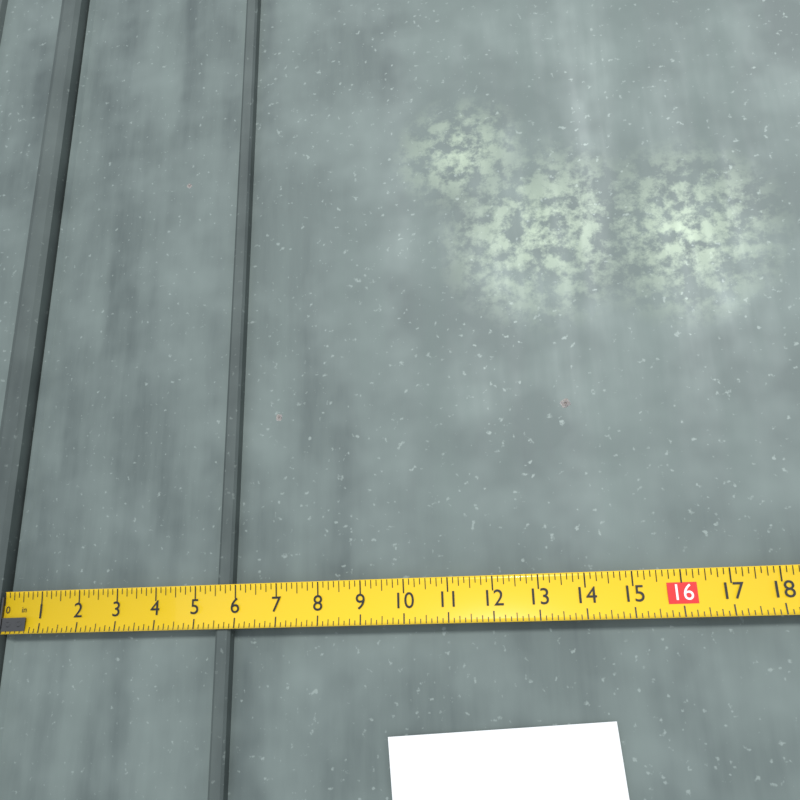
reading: 5.875 in
